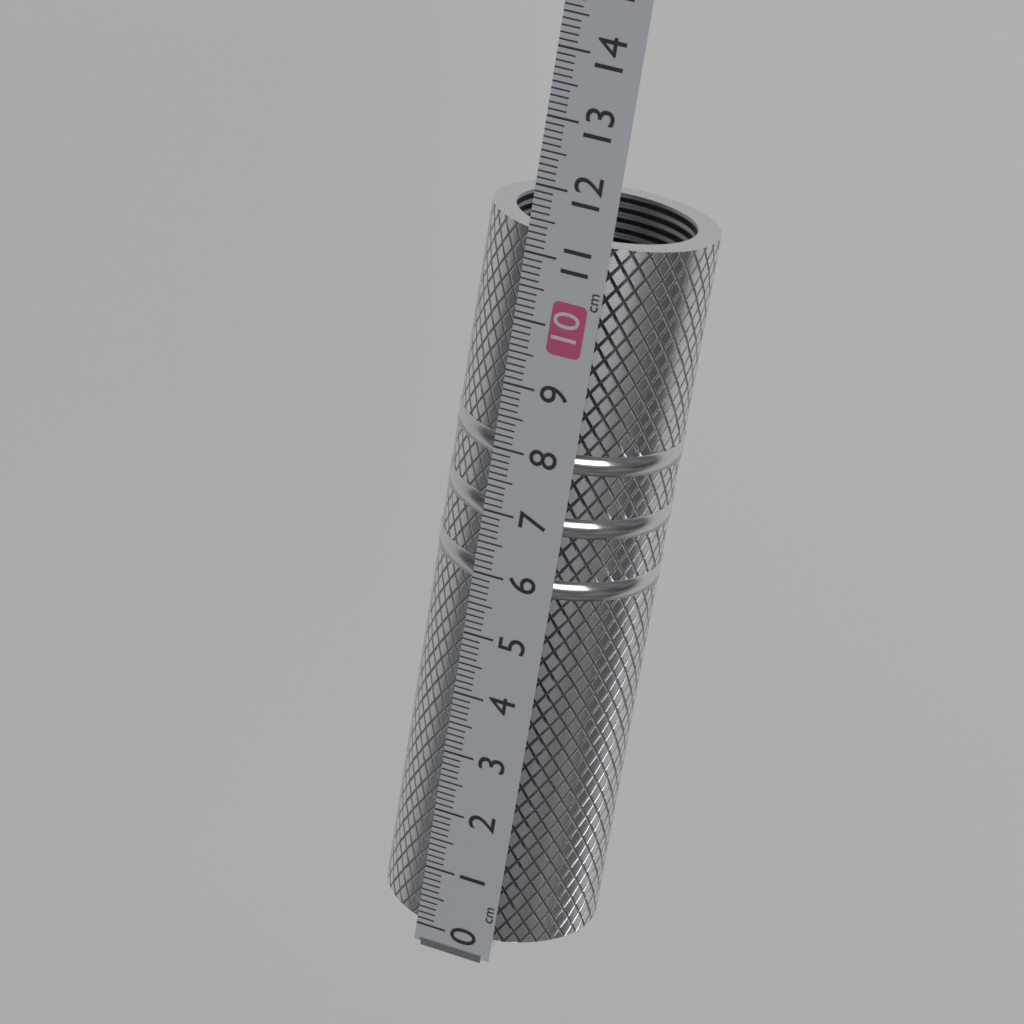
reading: 11.3 cm
